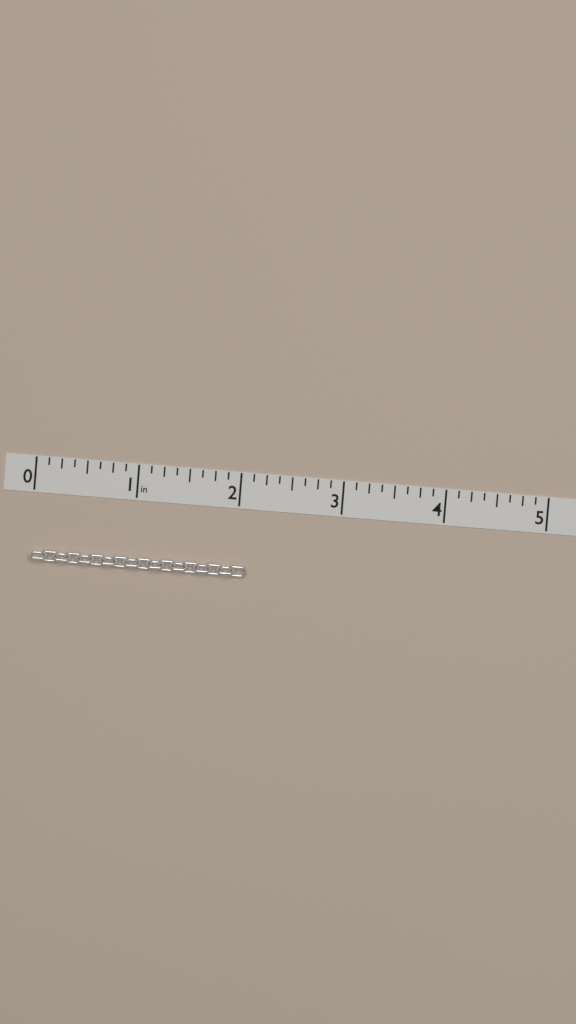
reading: 2.125 in
